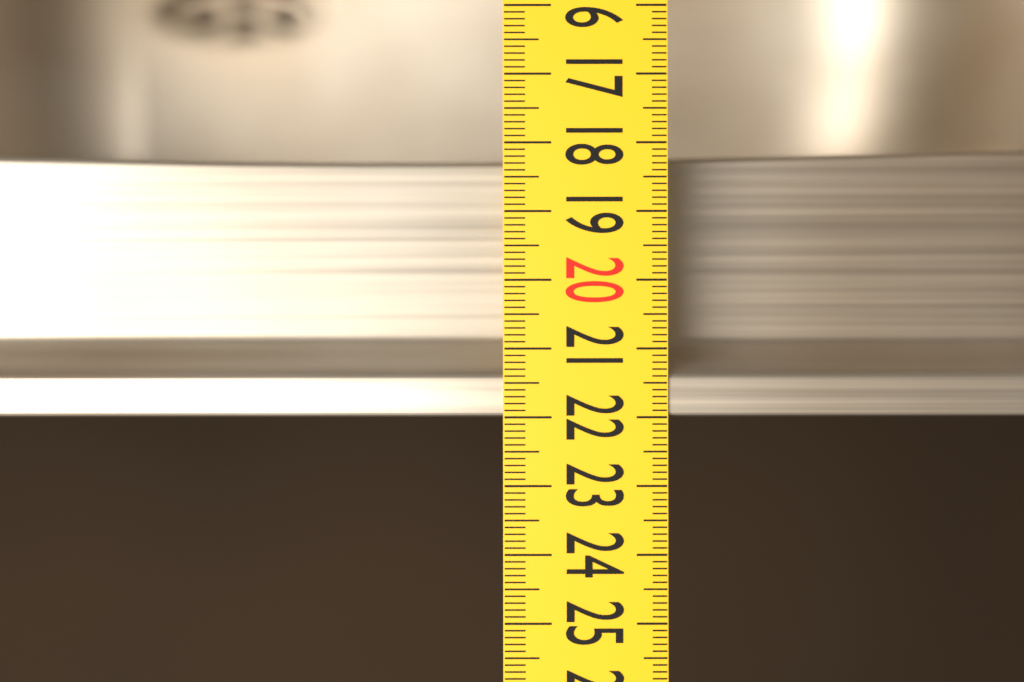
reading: 22.0 (no unit)
